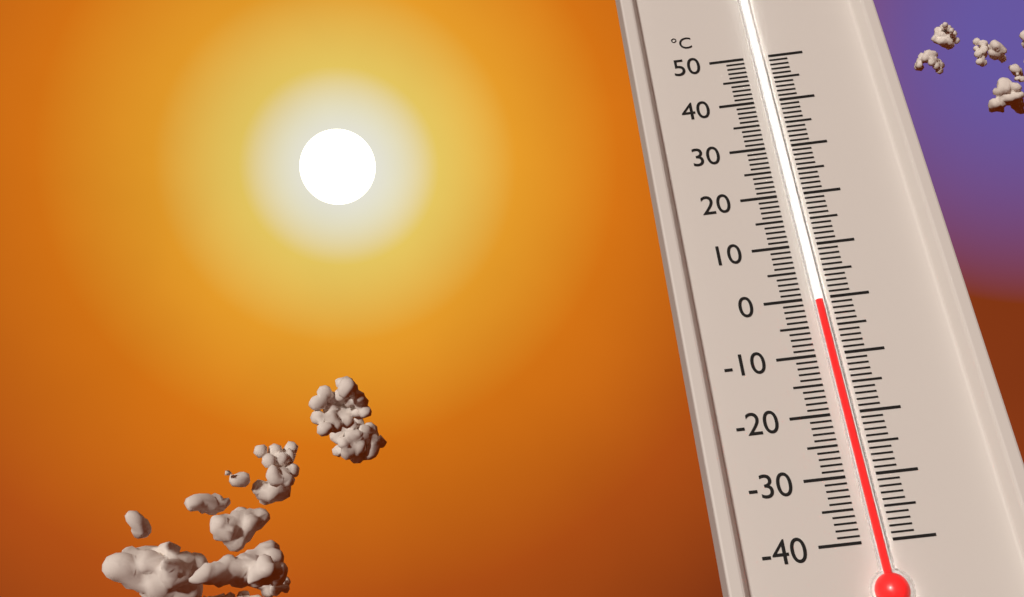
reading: -1 °C
